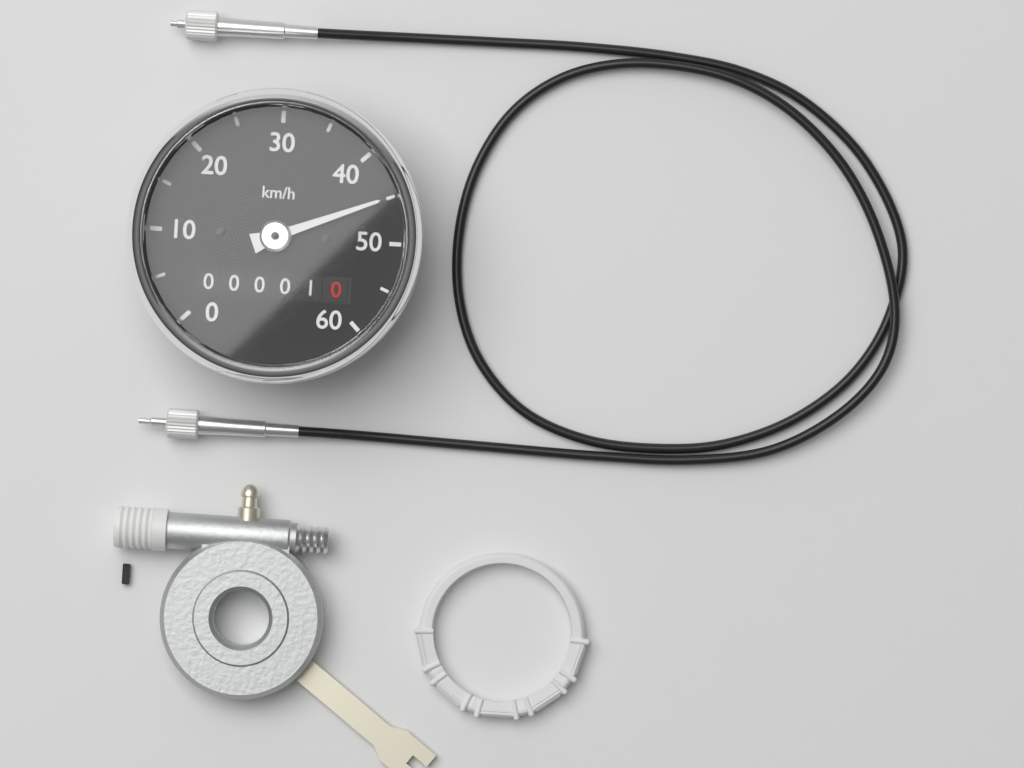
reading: 45 km/h
